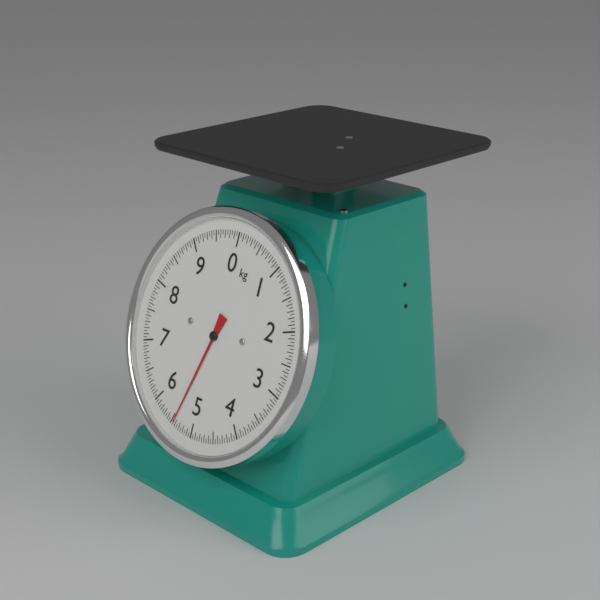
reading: 5.45 kg
